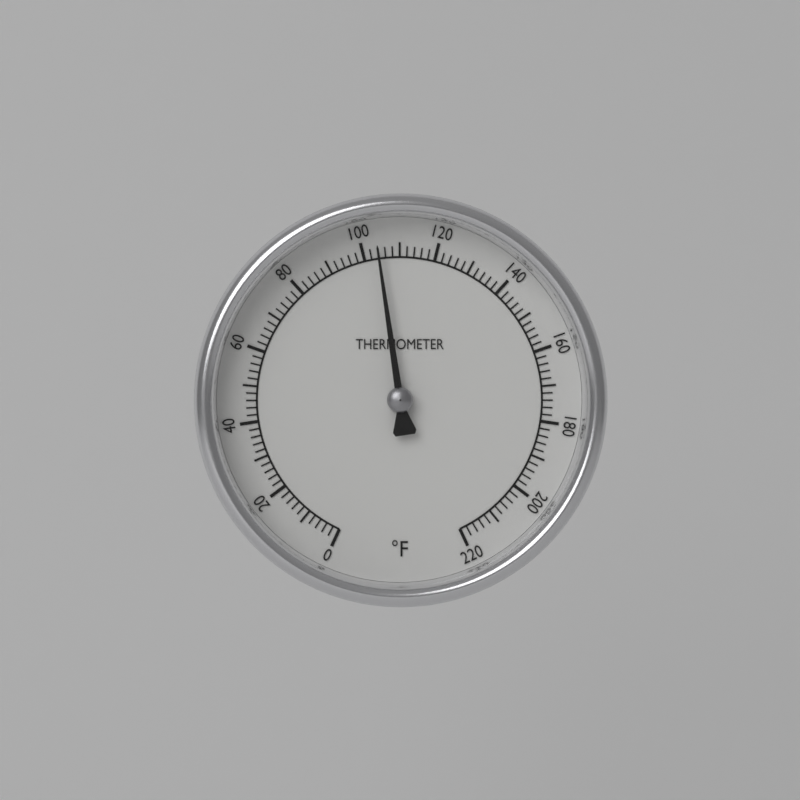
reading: 104 °F
